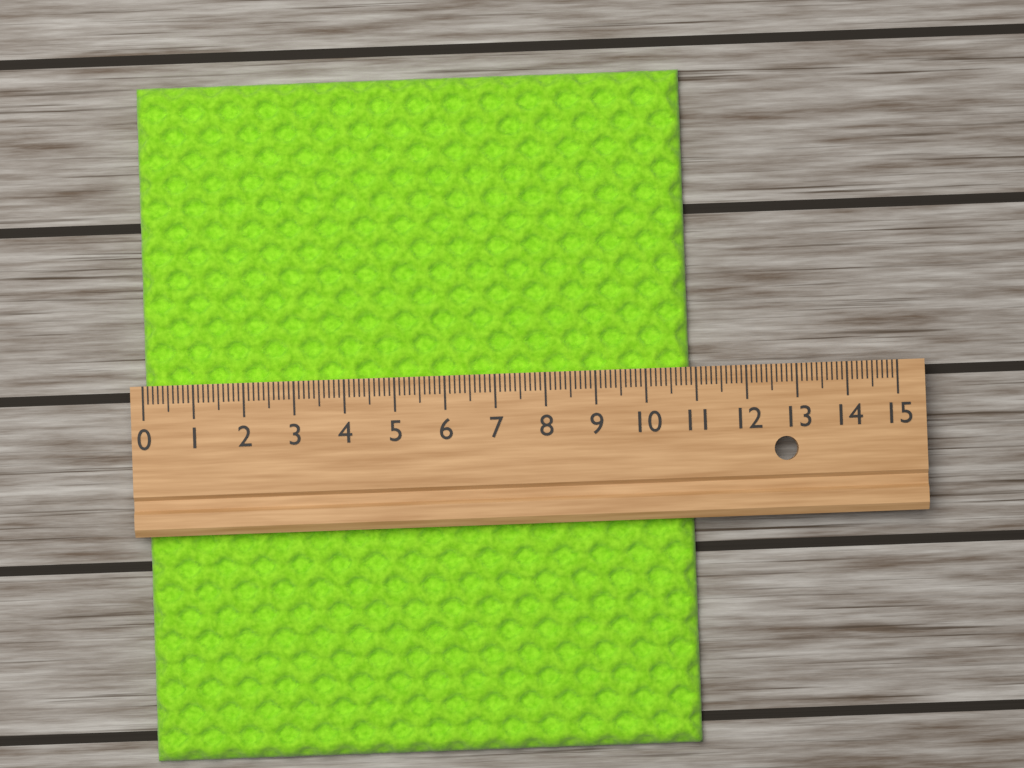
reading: 10.9 (no unit)
